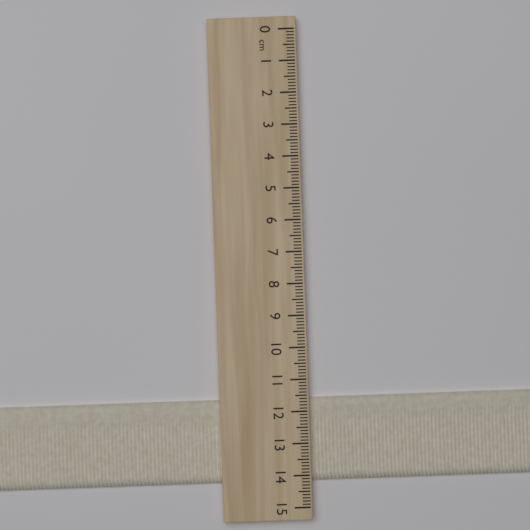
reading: 14.2 cm
